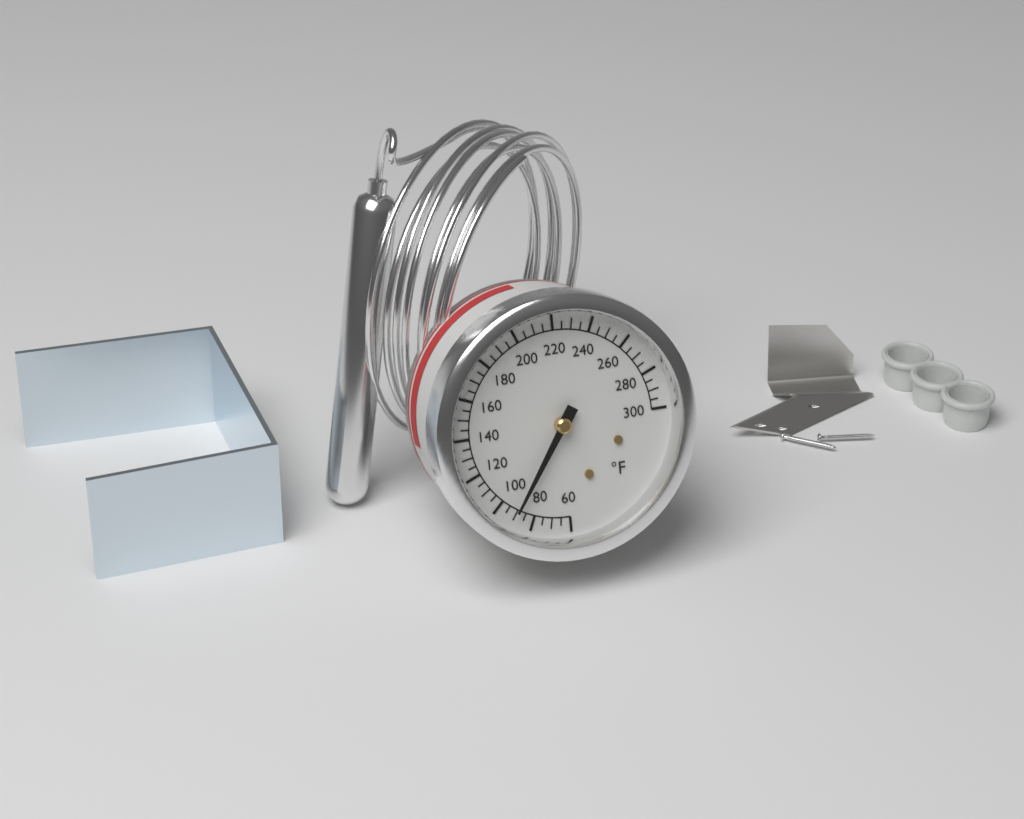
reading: 90 °F
